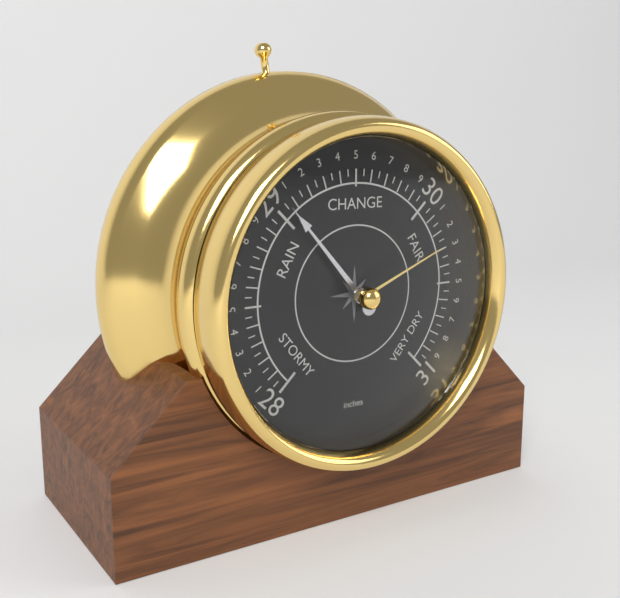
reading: 29.05 inches
